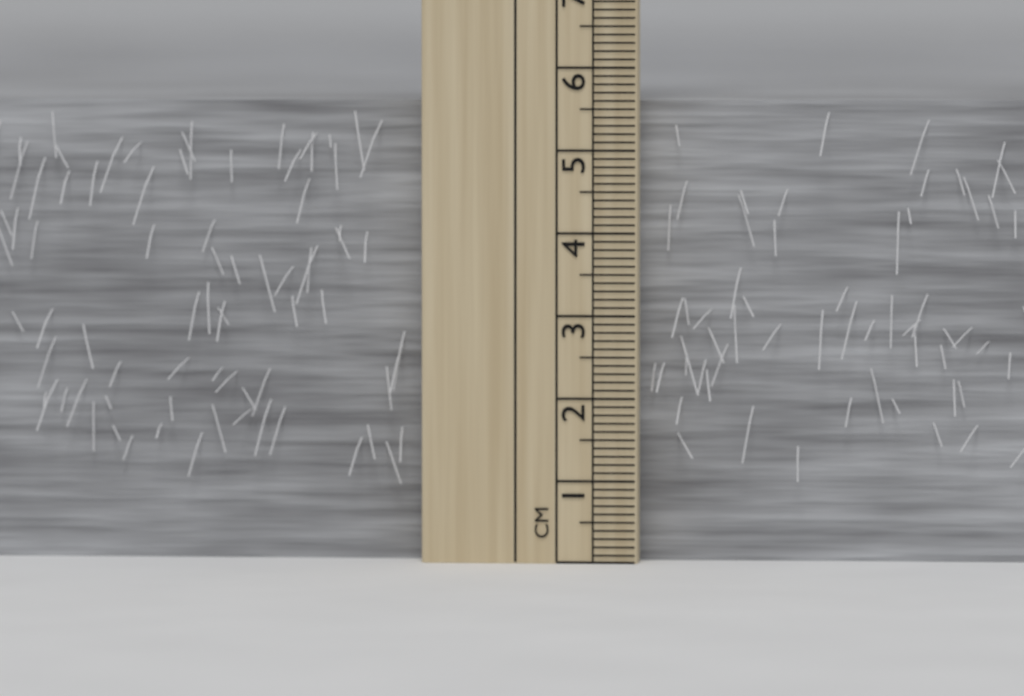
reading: 5.6 cm
